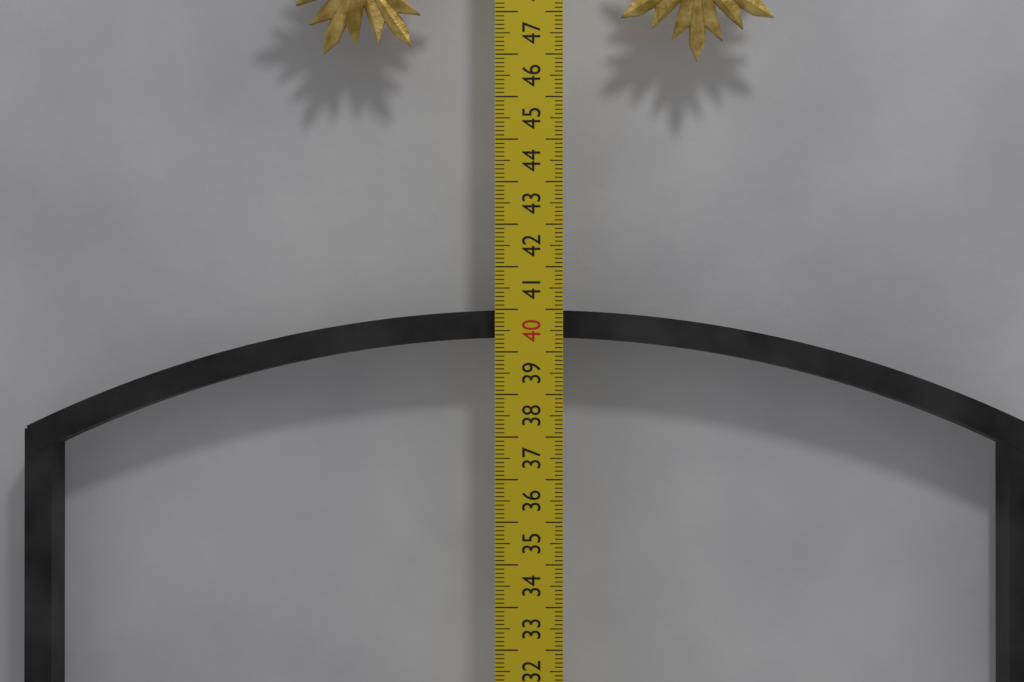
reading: 40.0 cm
